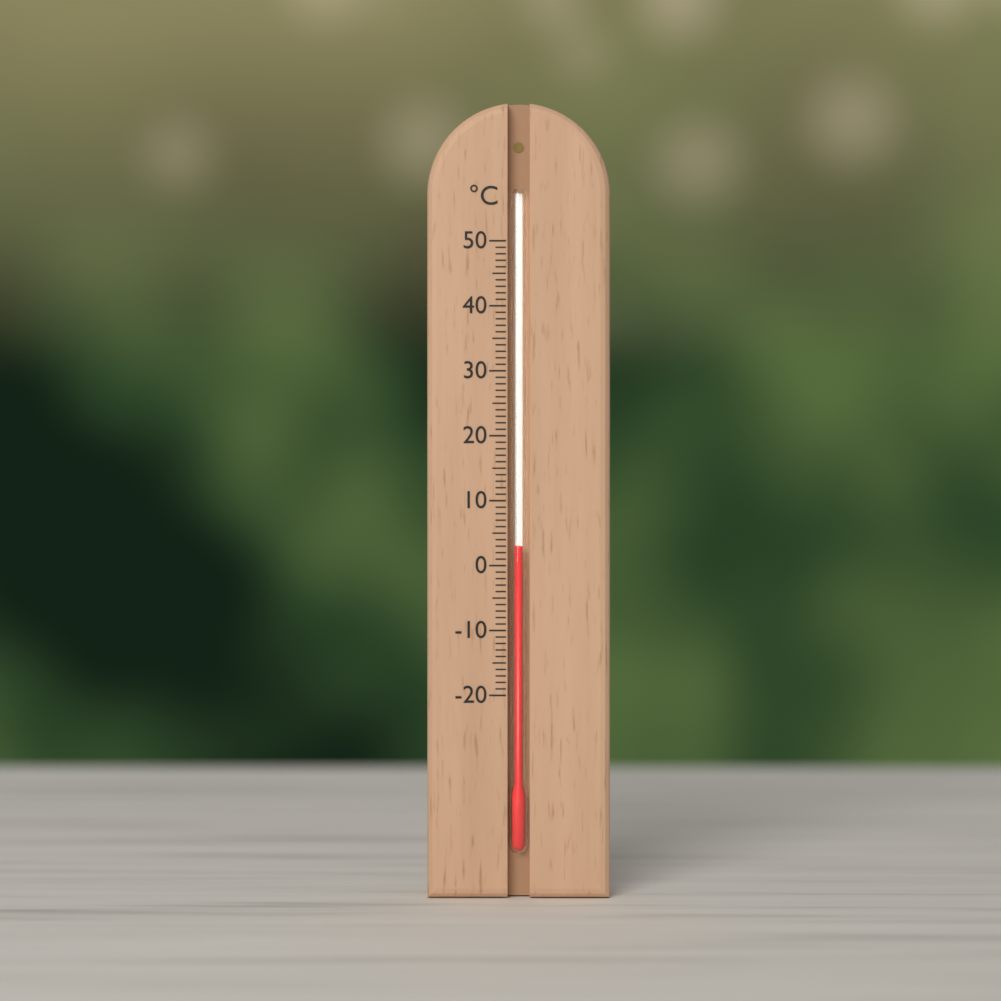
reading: 3 °C
